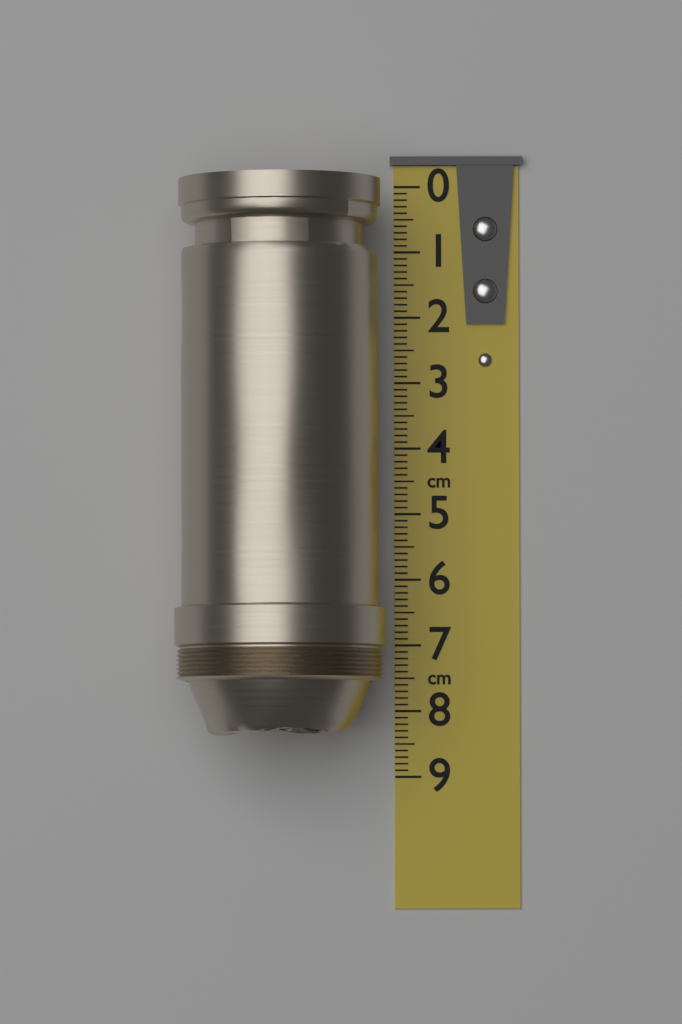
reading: 8.4 cm
